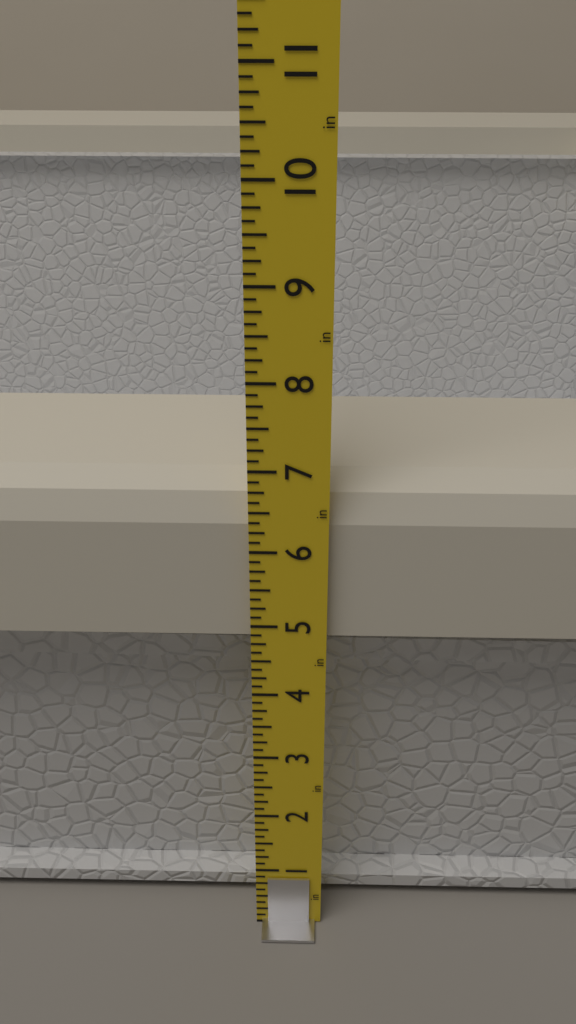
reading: 6.750 in
